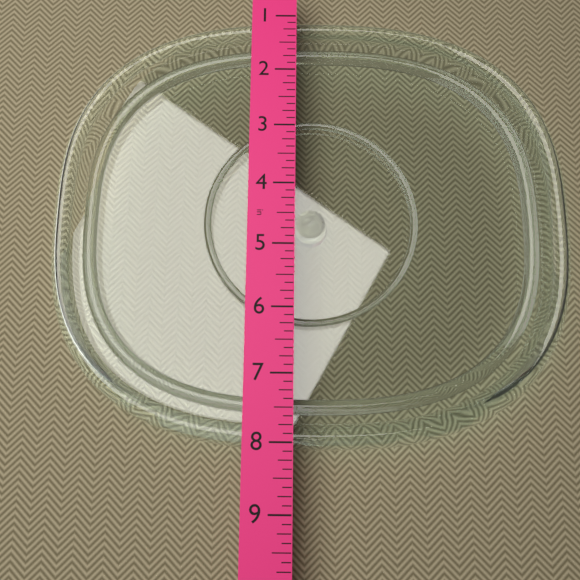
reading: 8.125 in
